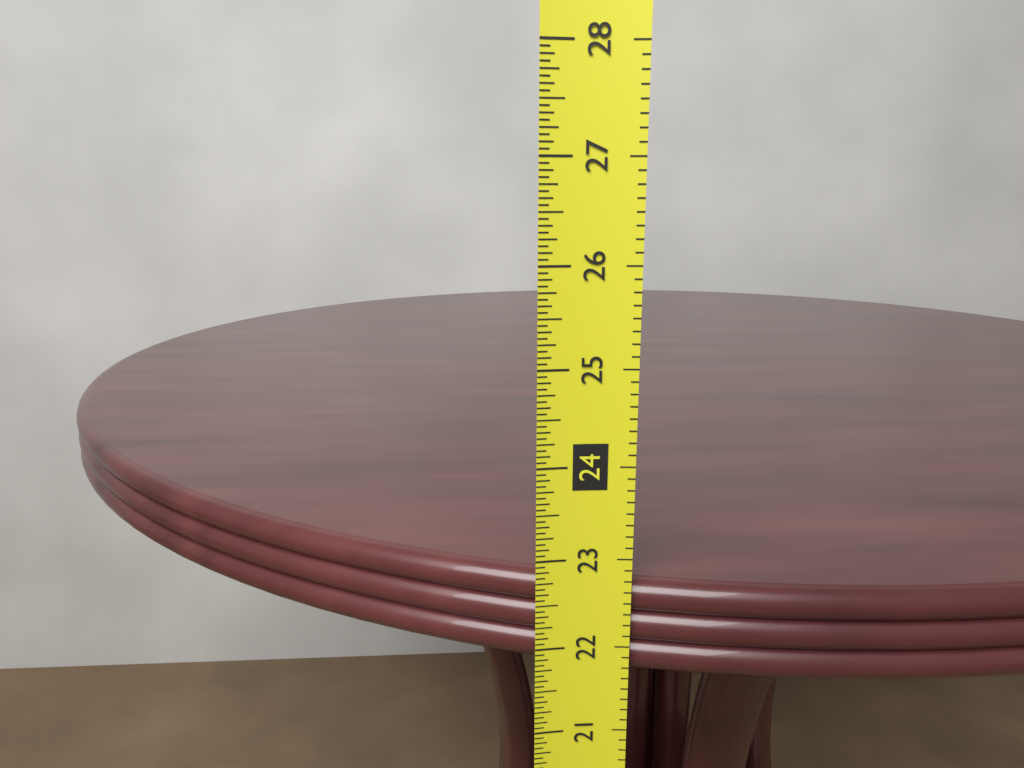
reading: 22.6875 in
